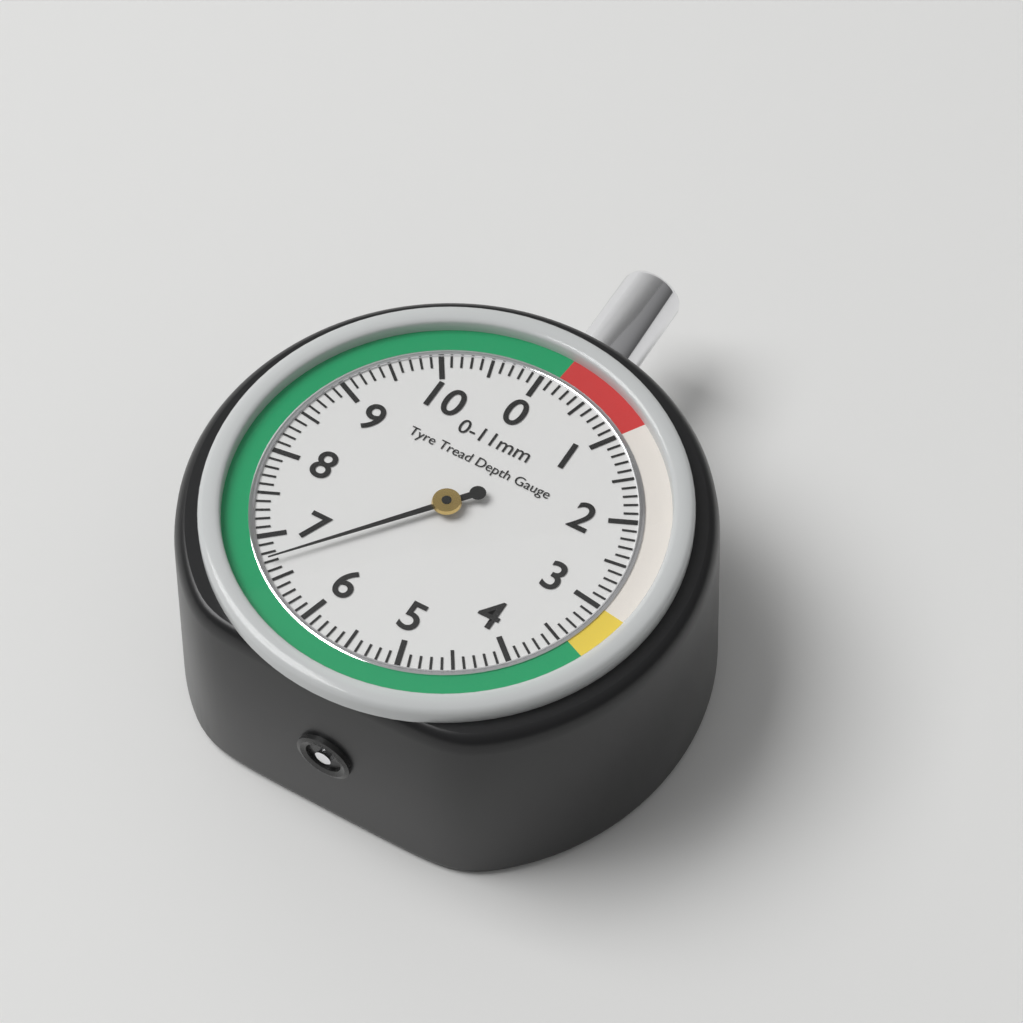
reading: 6.7 mm
